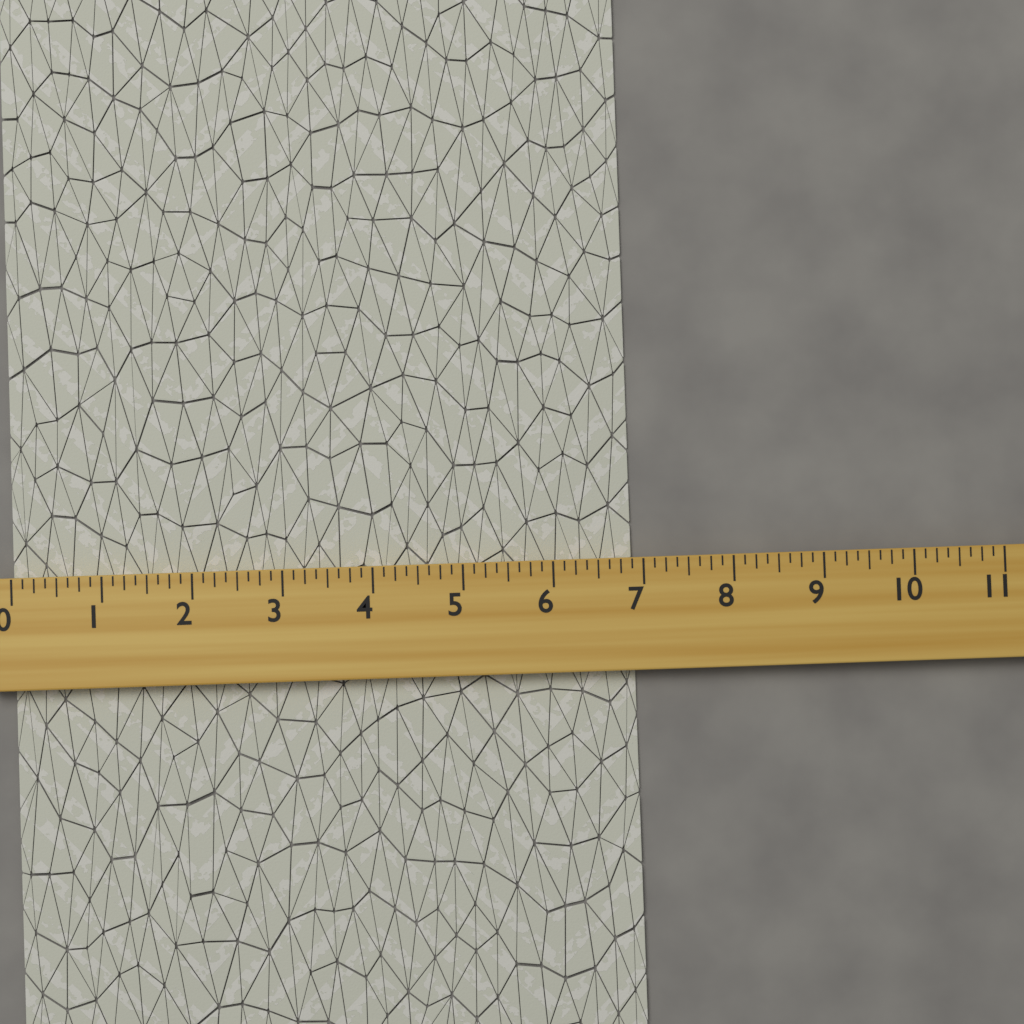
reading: 6.875 (no unit)
